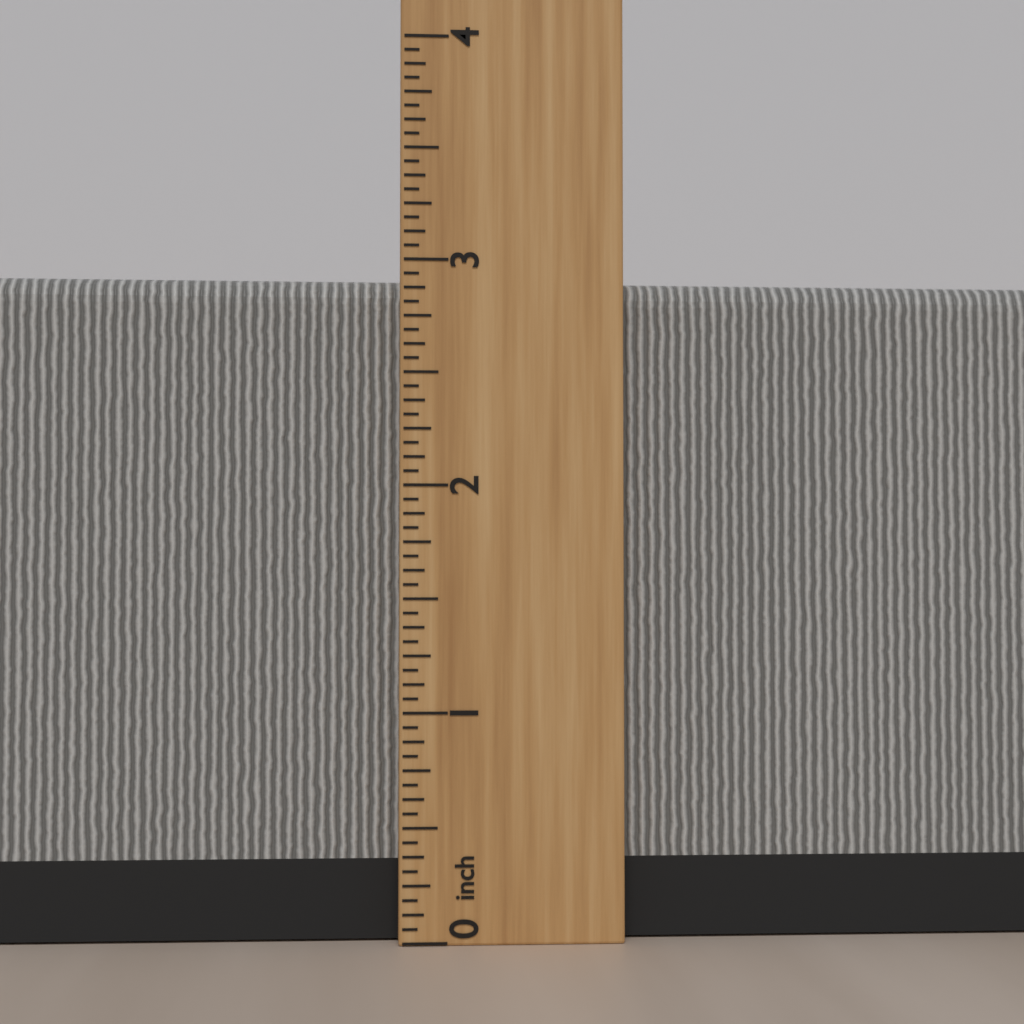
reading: 2.9375 inch
